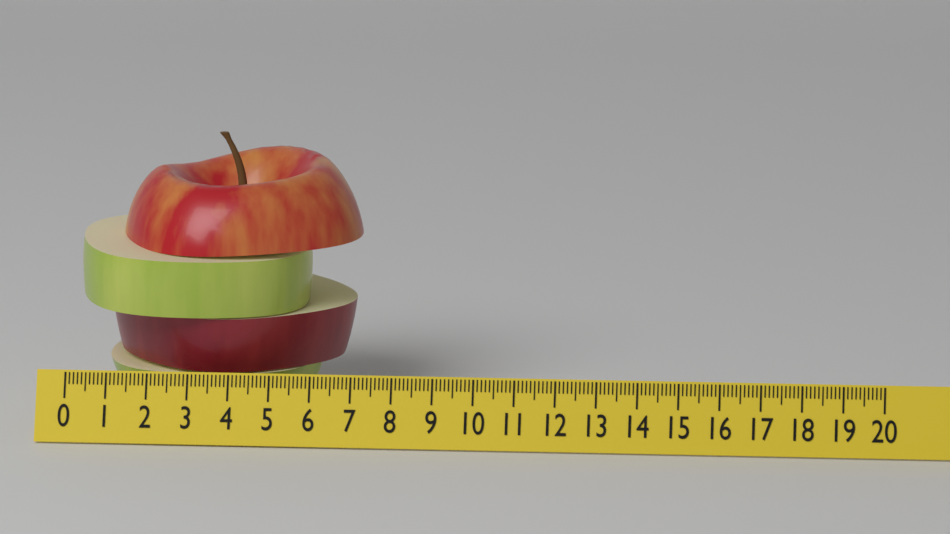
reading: 7.0 (no unit)
